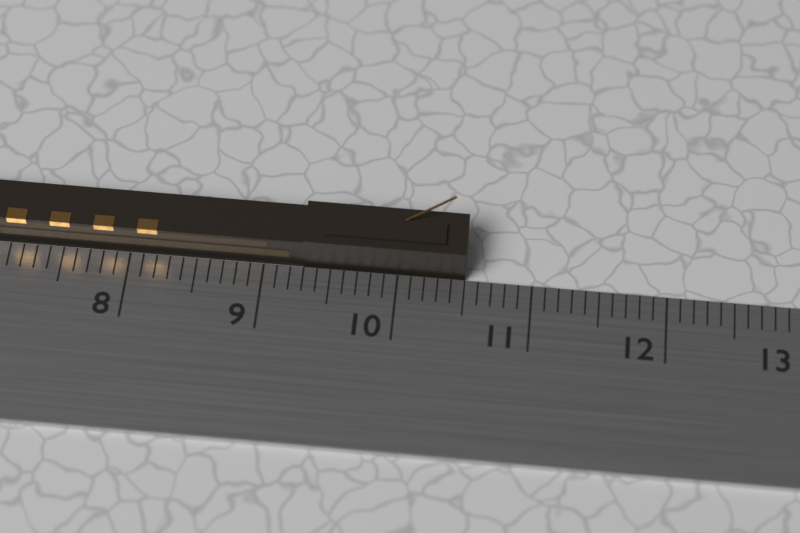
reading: 10.5 cm
